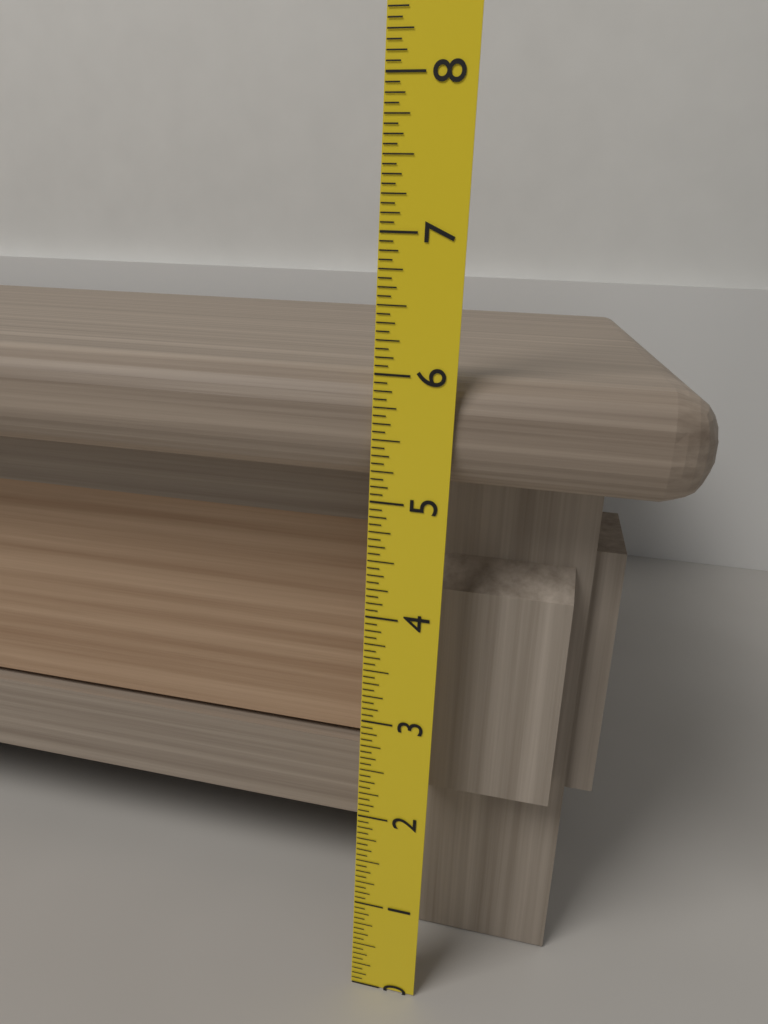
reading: 6.0000 (no unit)
